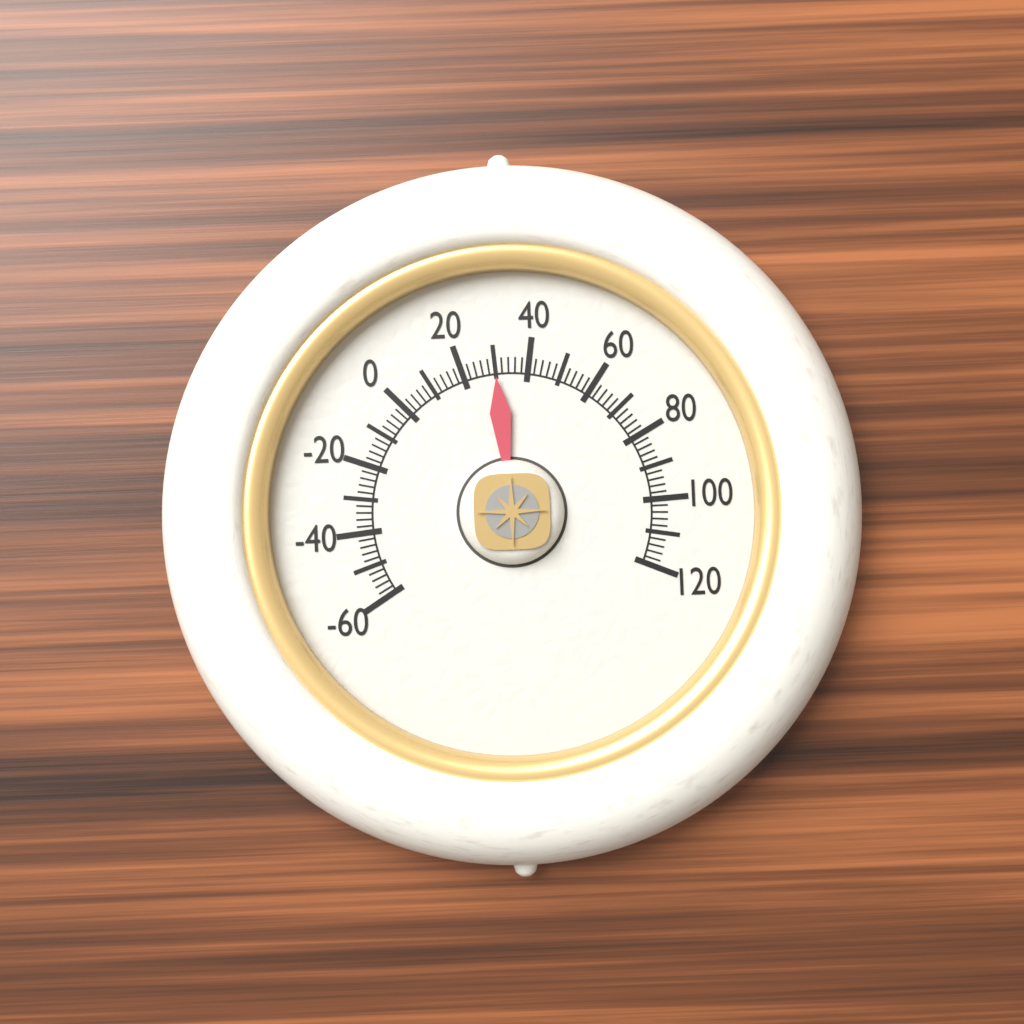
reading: 30 (no unit)
